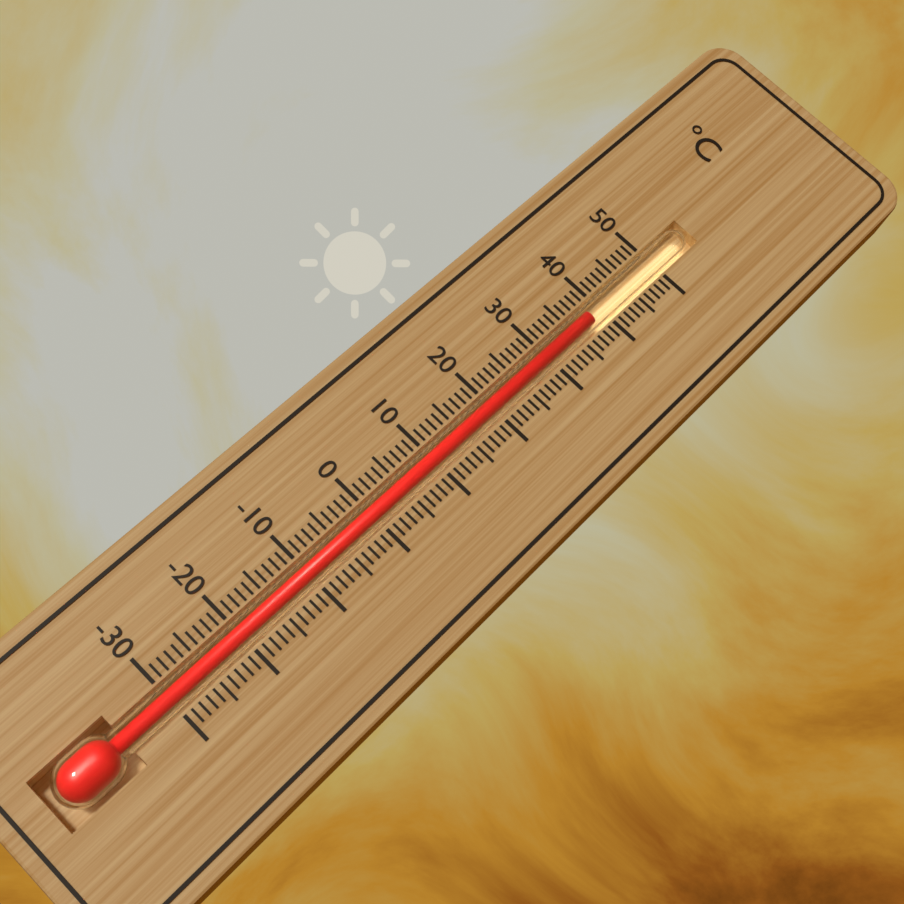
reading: 38 °C
